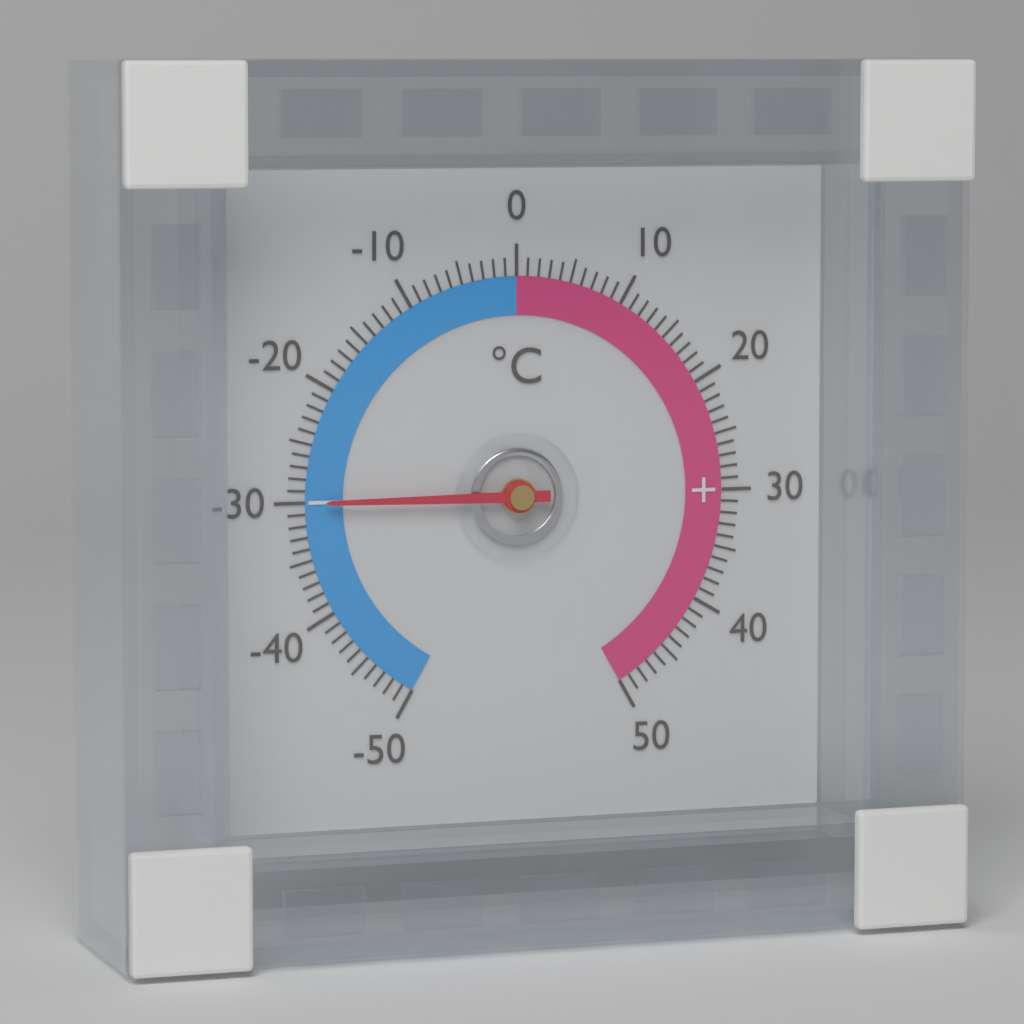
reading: -30 °C
